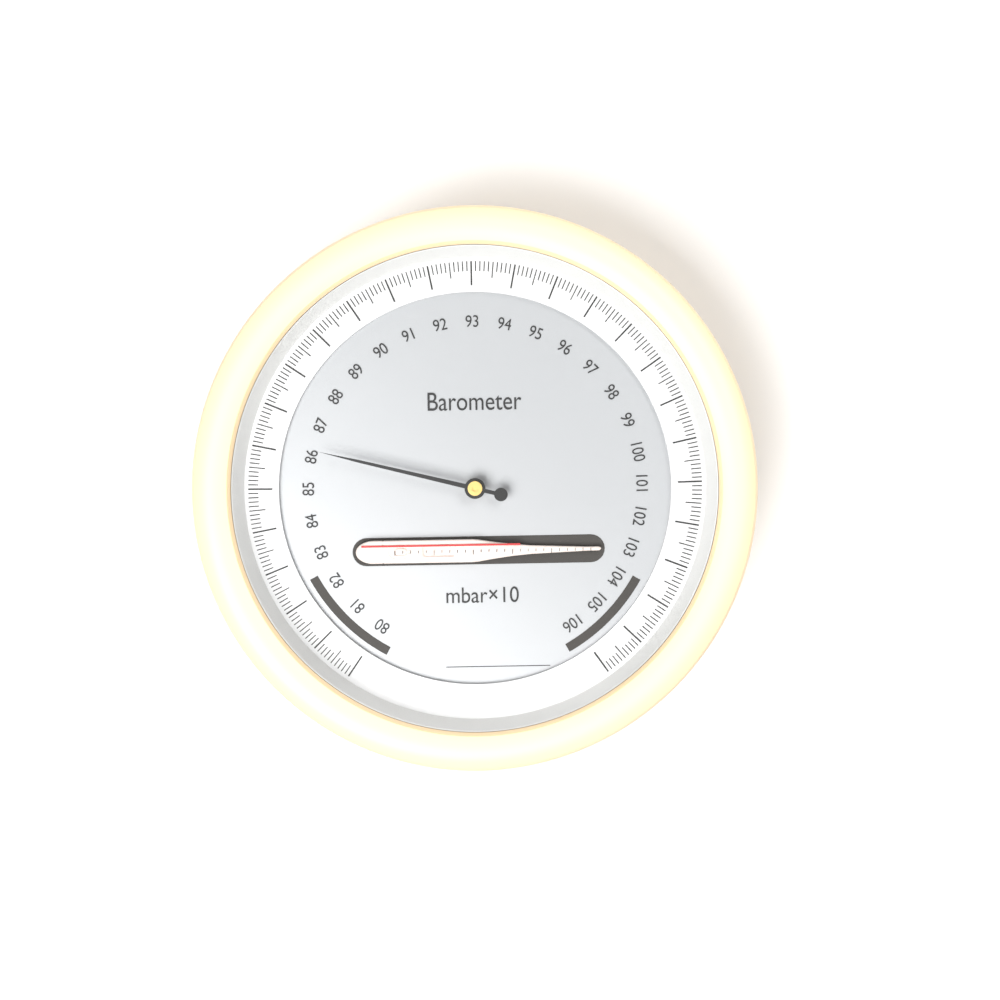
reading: 86.2 mbar×10
